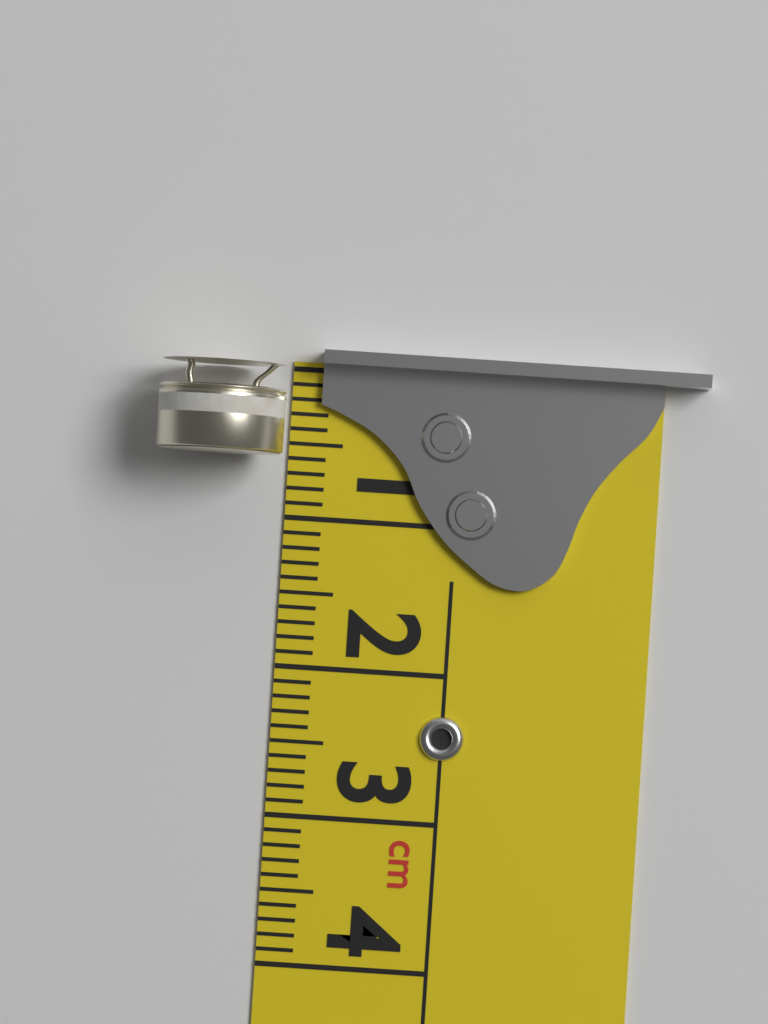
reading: 0.6 cm
